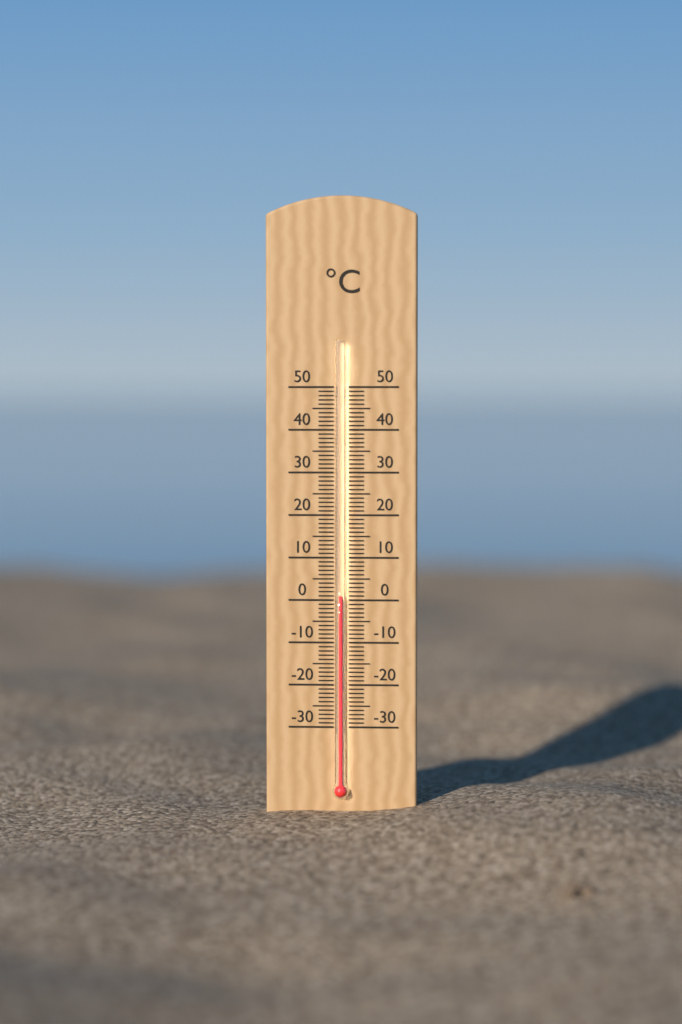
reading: 1 °C
